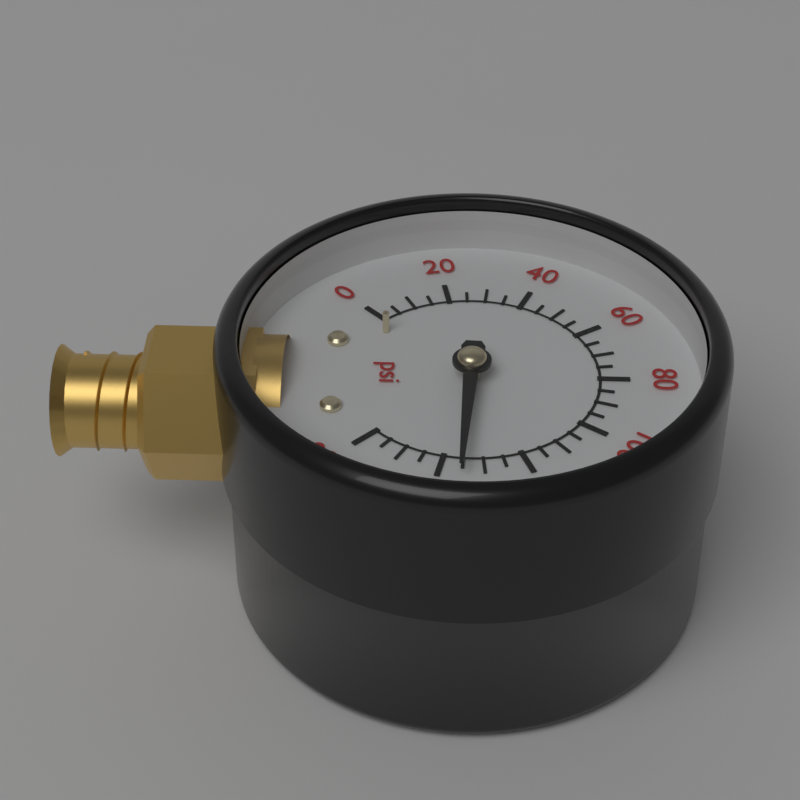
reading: 135 psi
